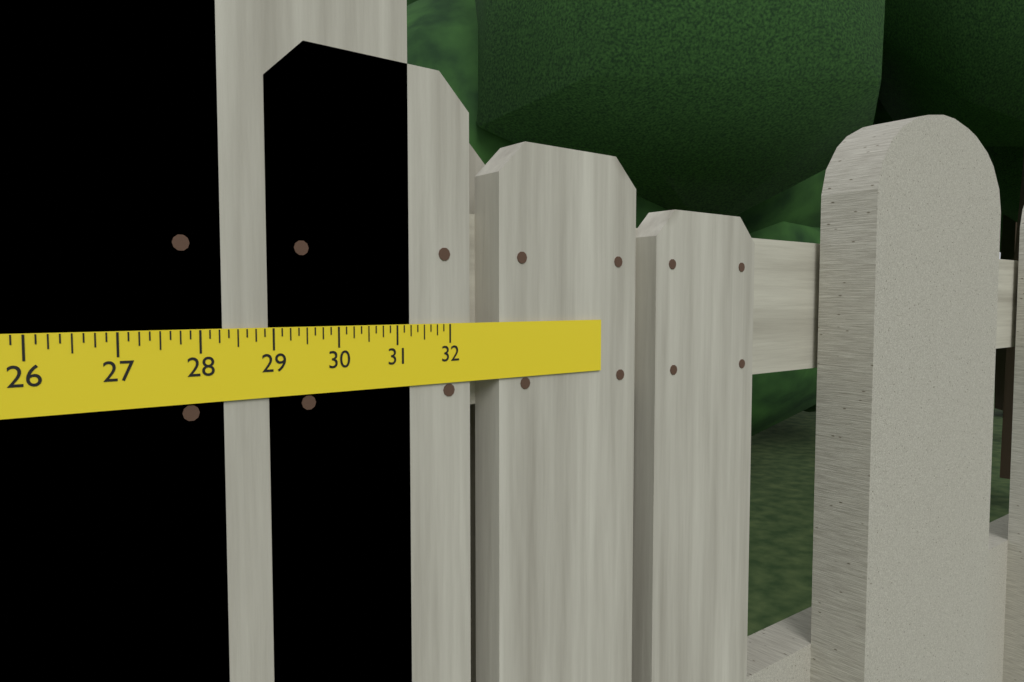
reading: 31.250 in
